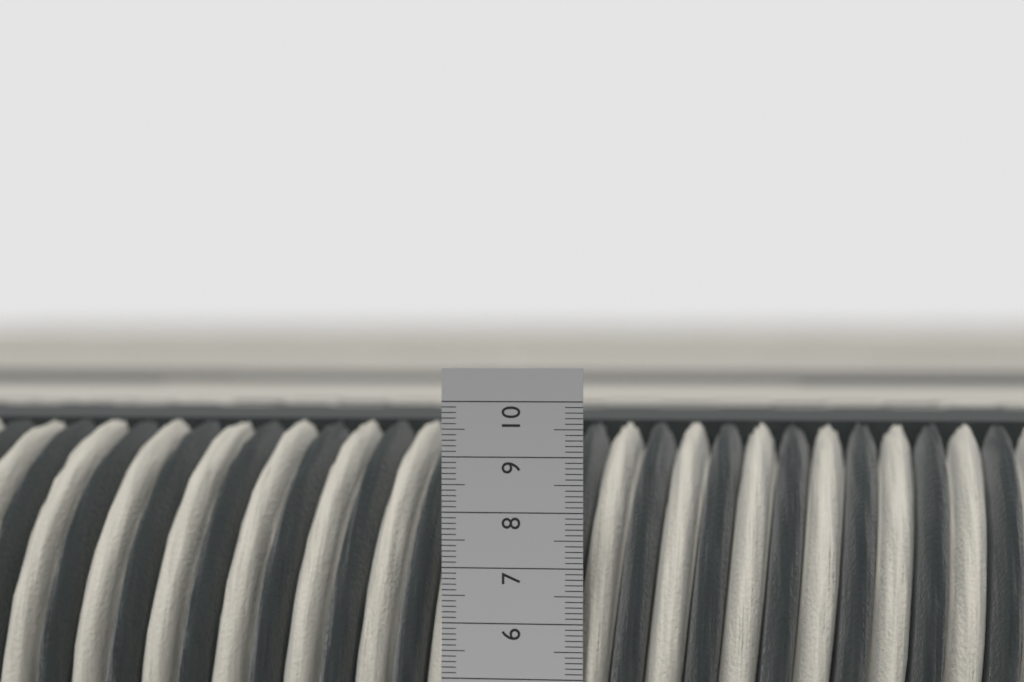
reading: 9.4 cm
